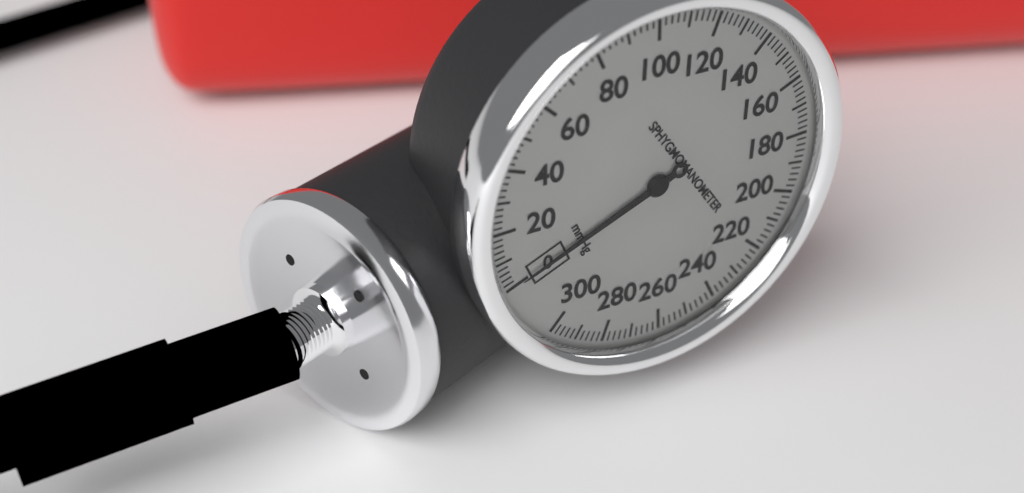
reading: 0 mmHg
